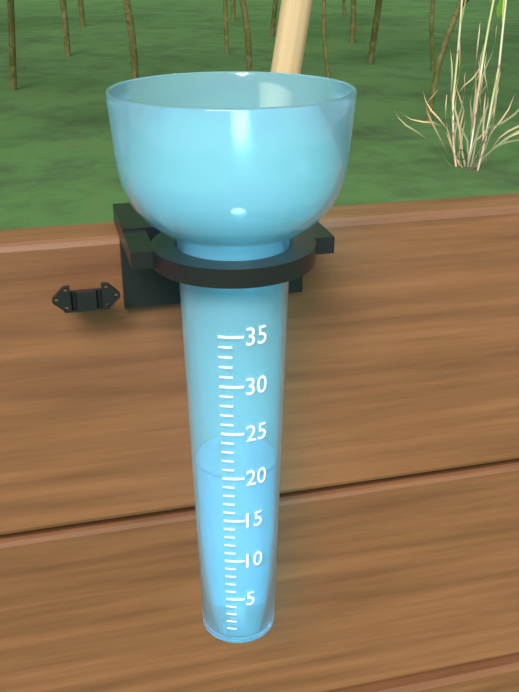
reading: 20 (no unit)
